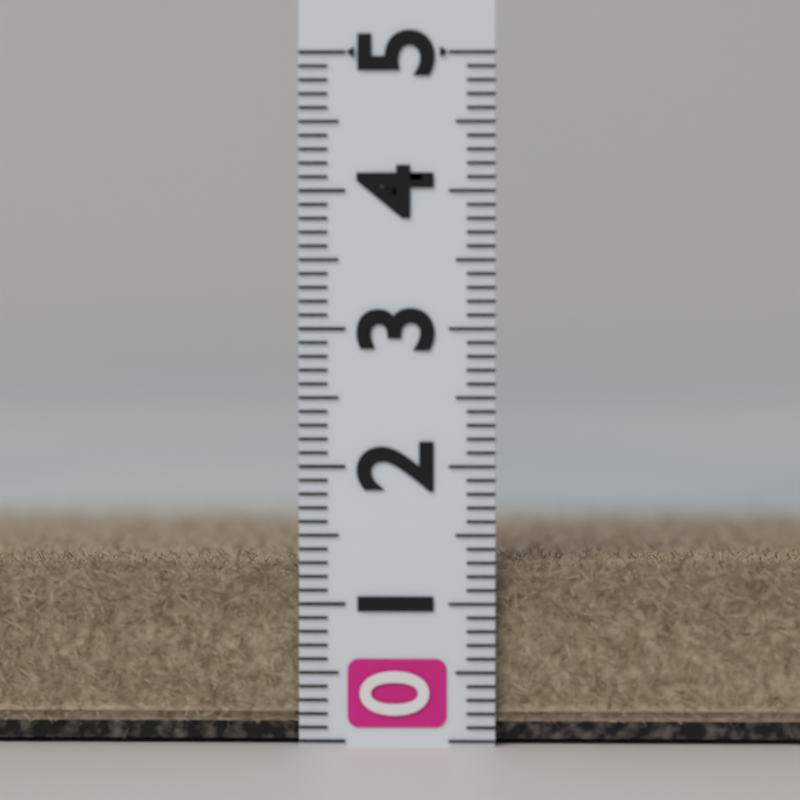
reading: 1.3 (no unit)
